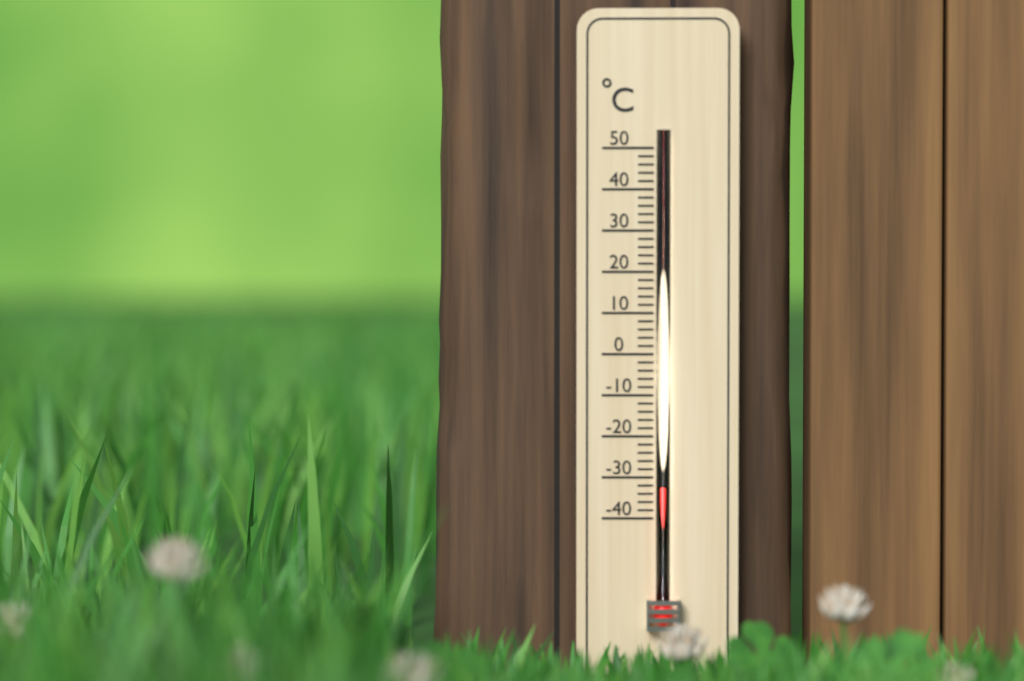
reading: -32 °C
